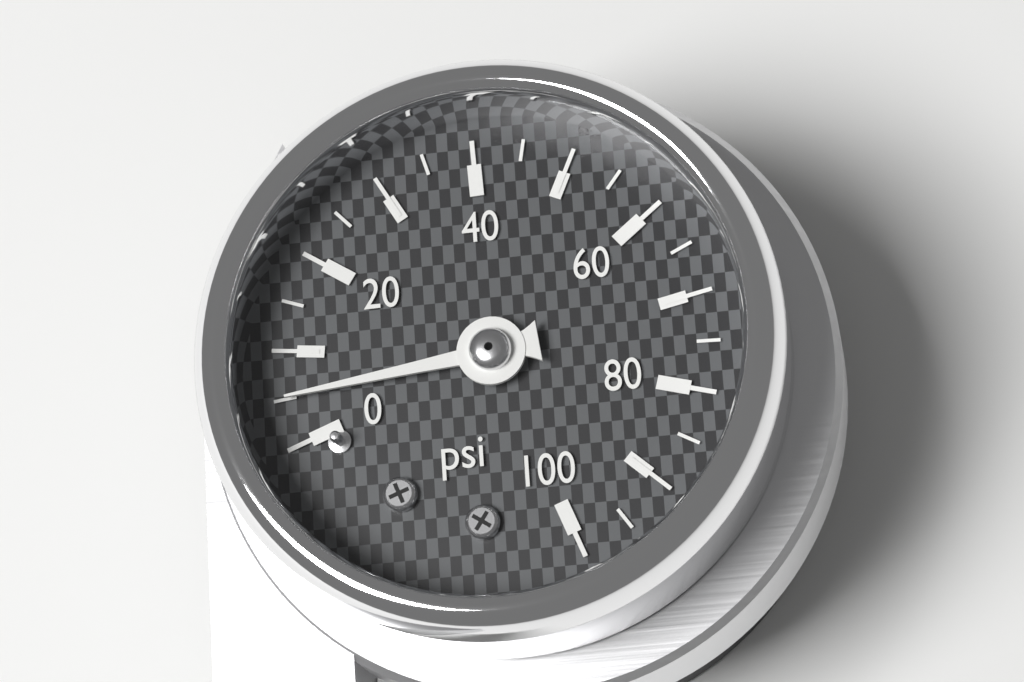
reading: 5 psi
